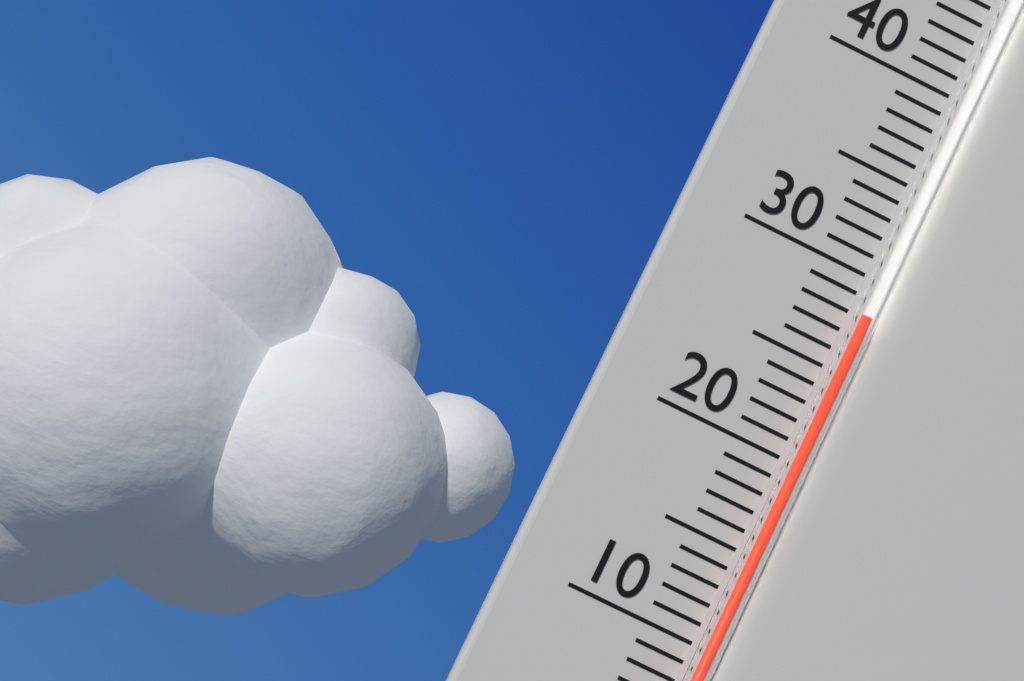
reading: 28 °C
